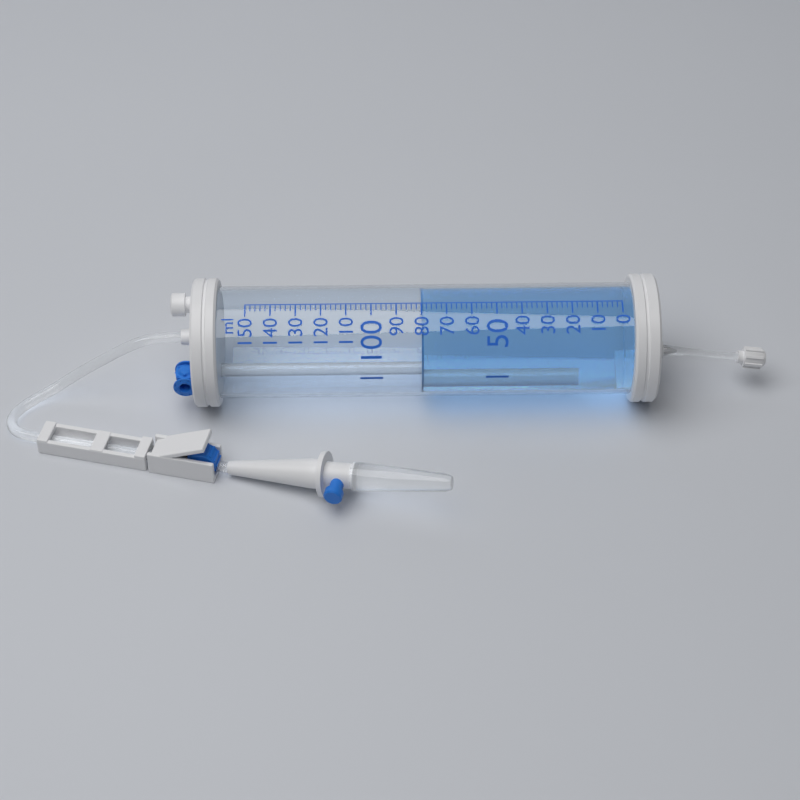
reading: 80 ml
